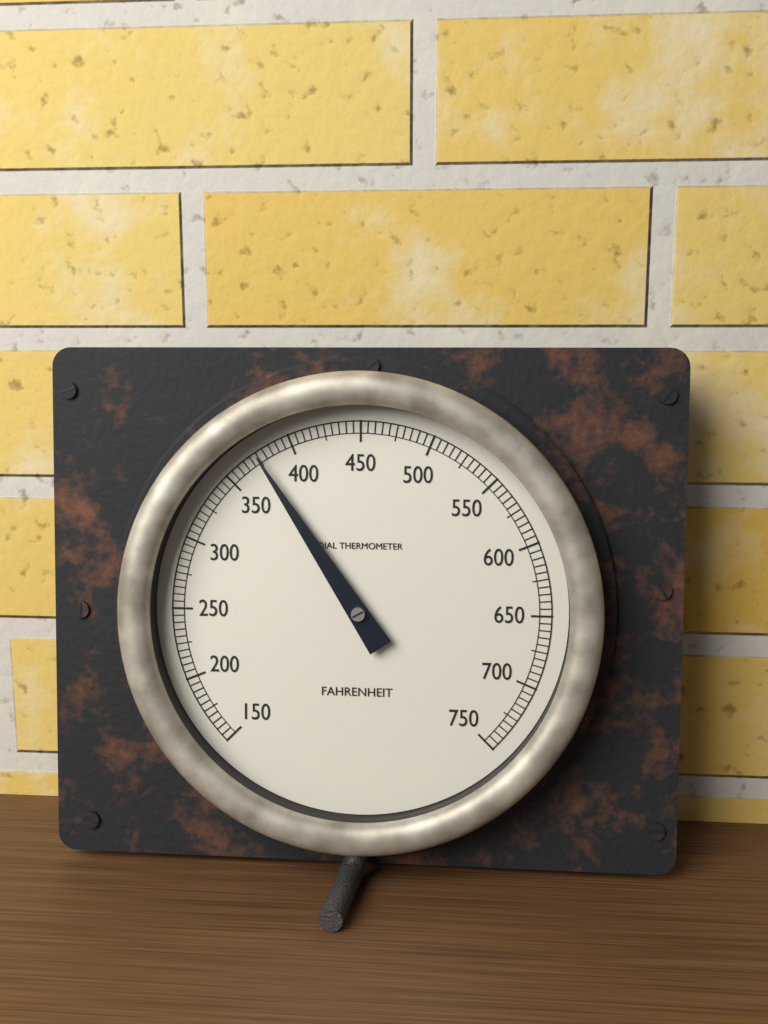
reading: 375 °F
